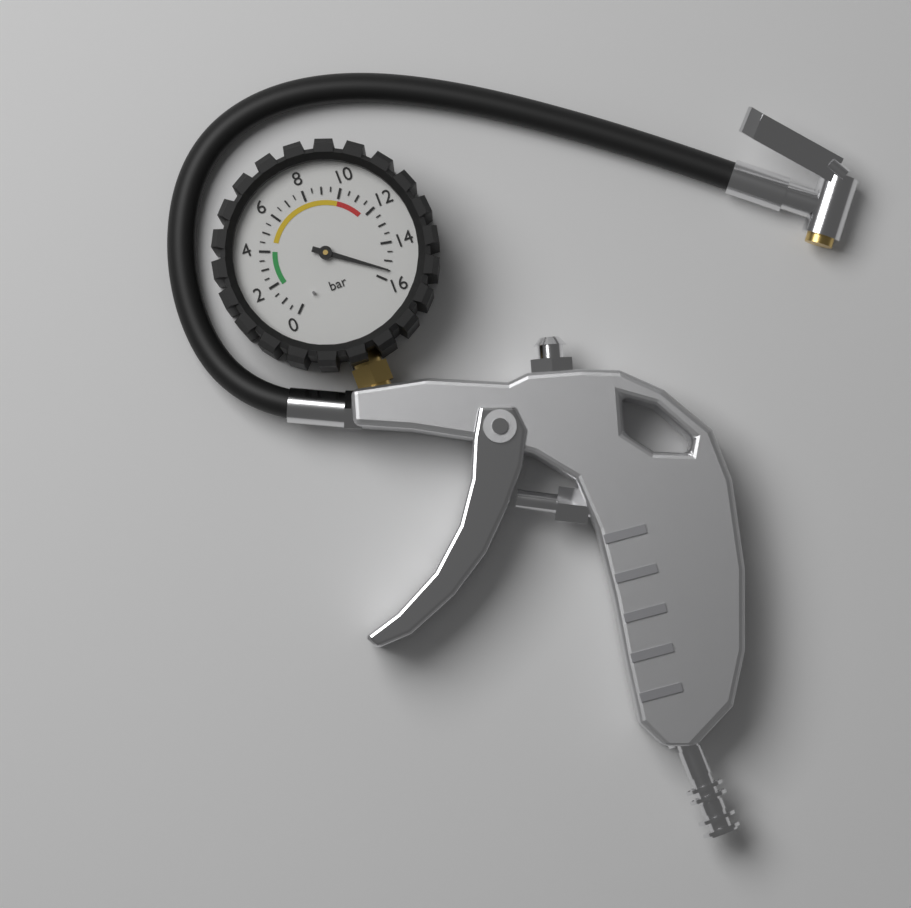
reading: 15.5 bar
